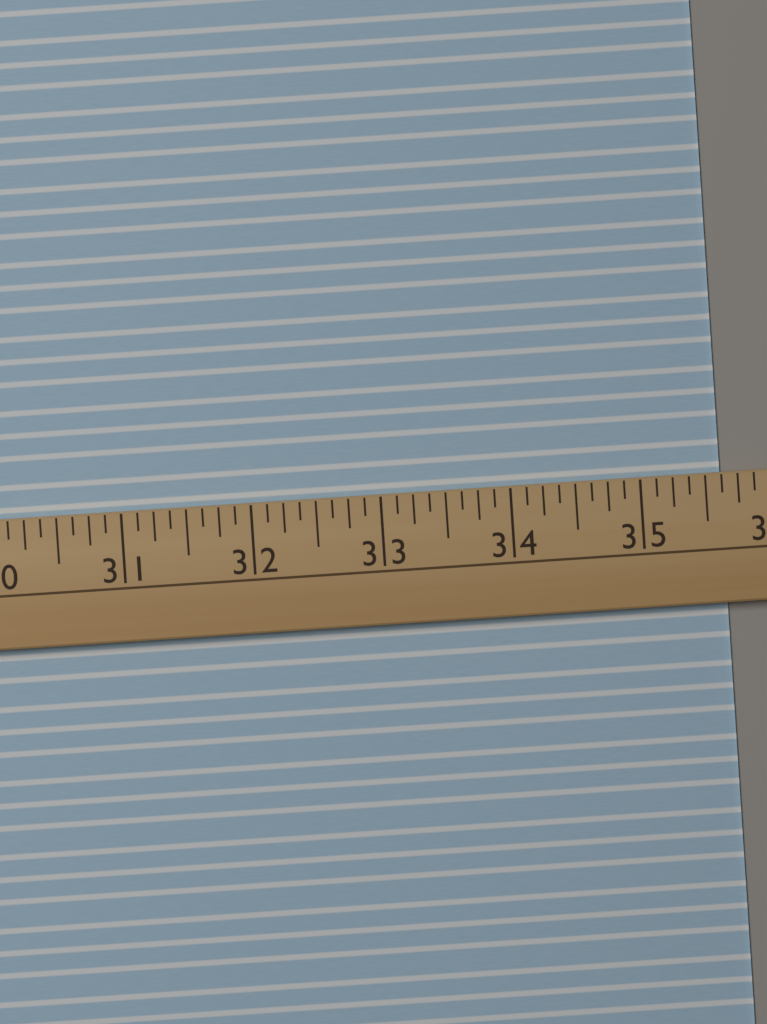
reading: 35.625 (no unit)
